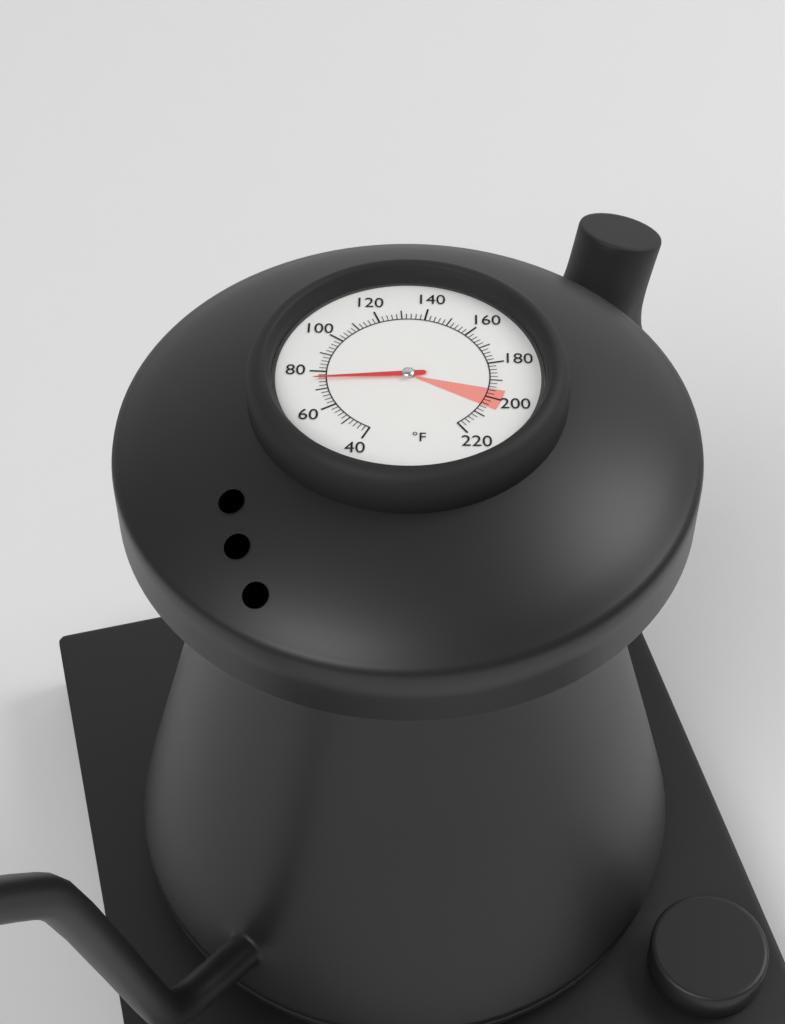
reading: 76 °F
